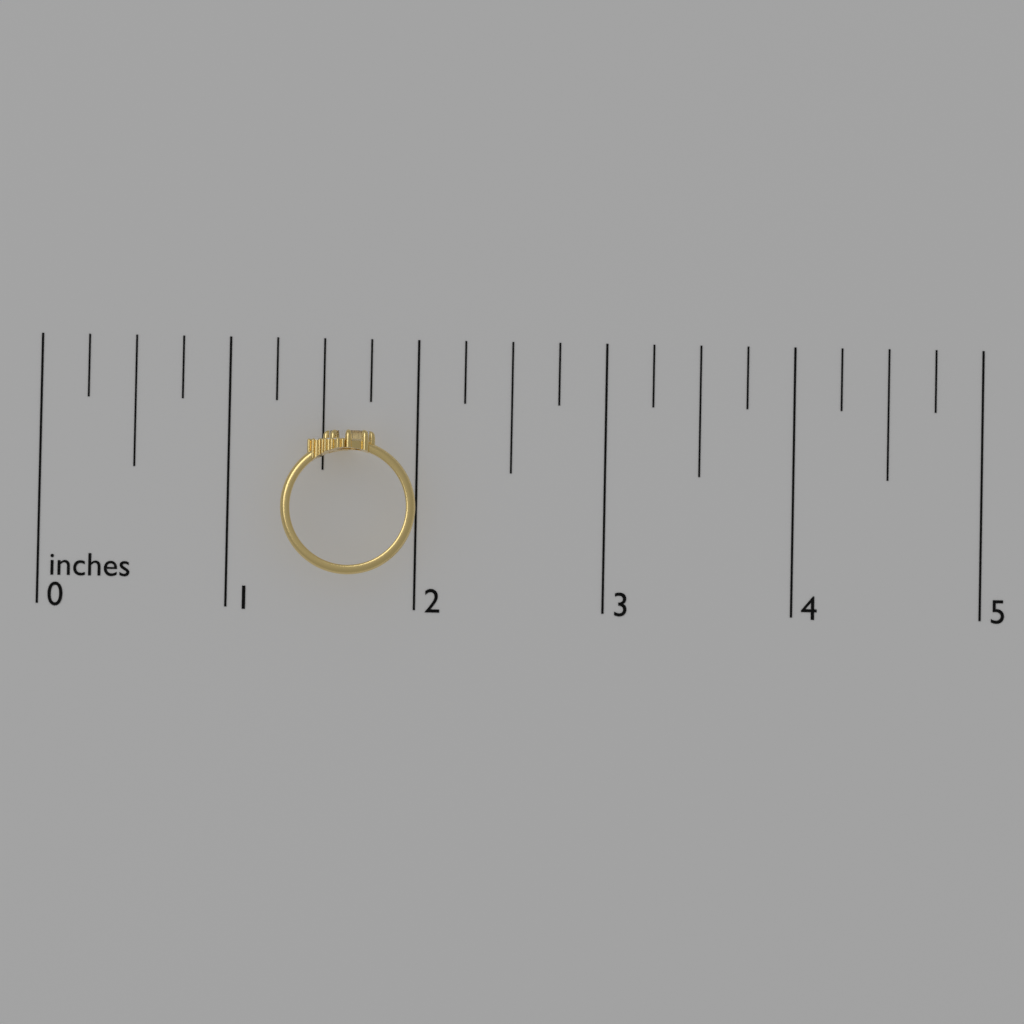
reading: 2.00 inches
